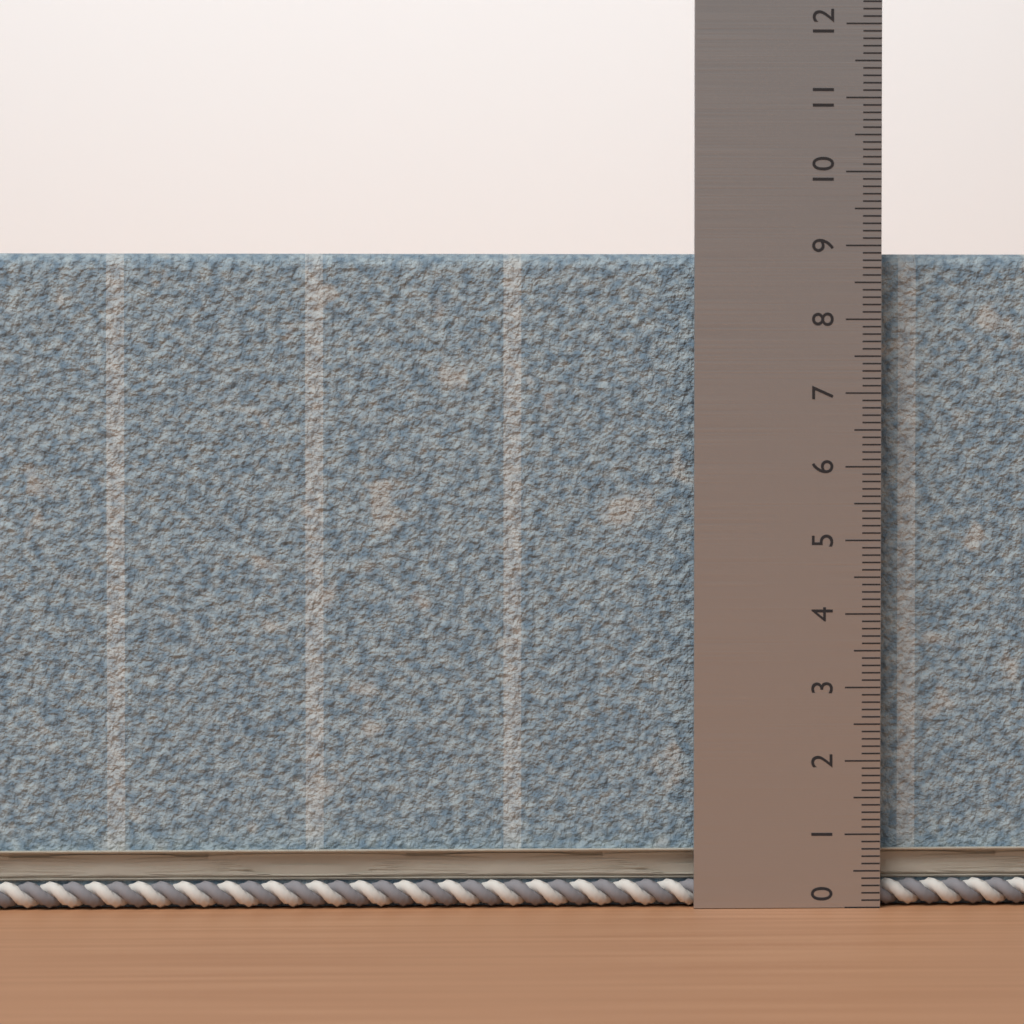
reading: 8.9 (no unit)
